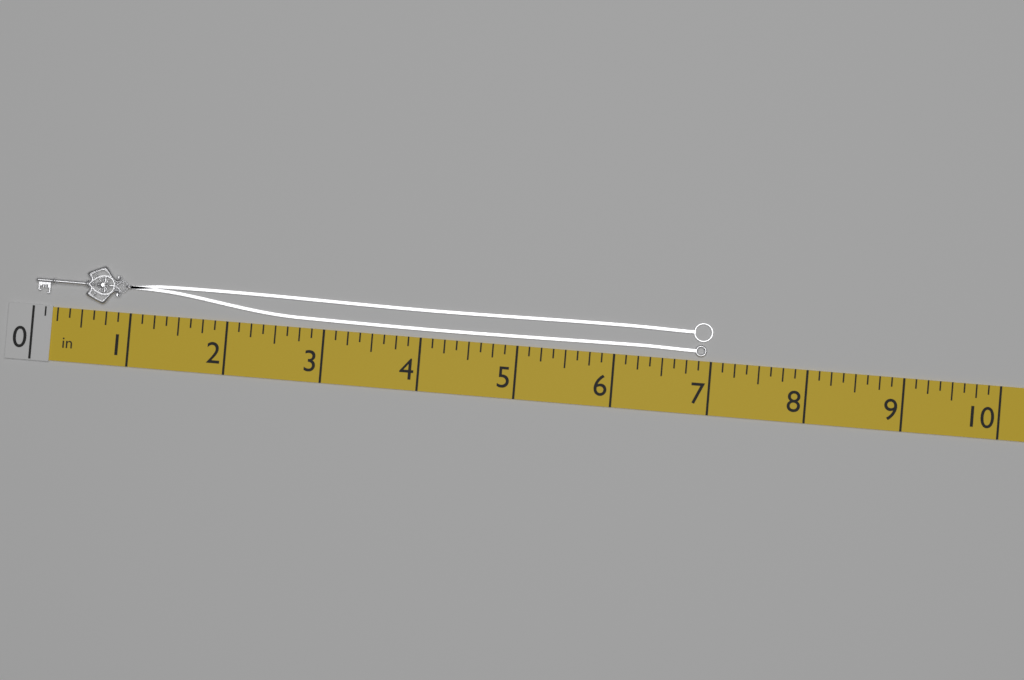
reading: 7.000 in
